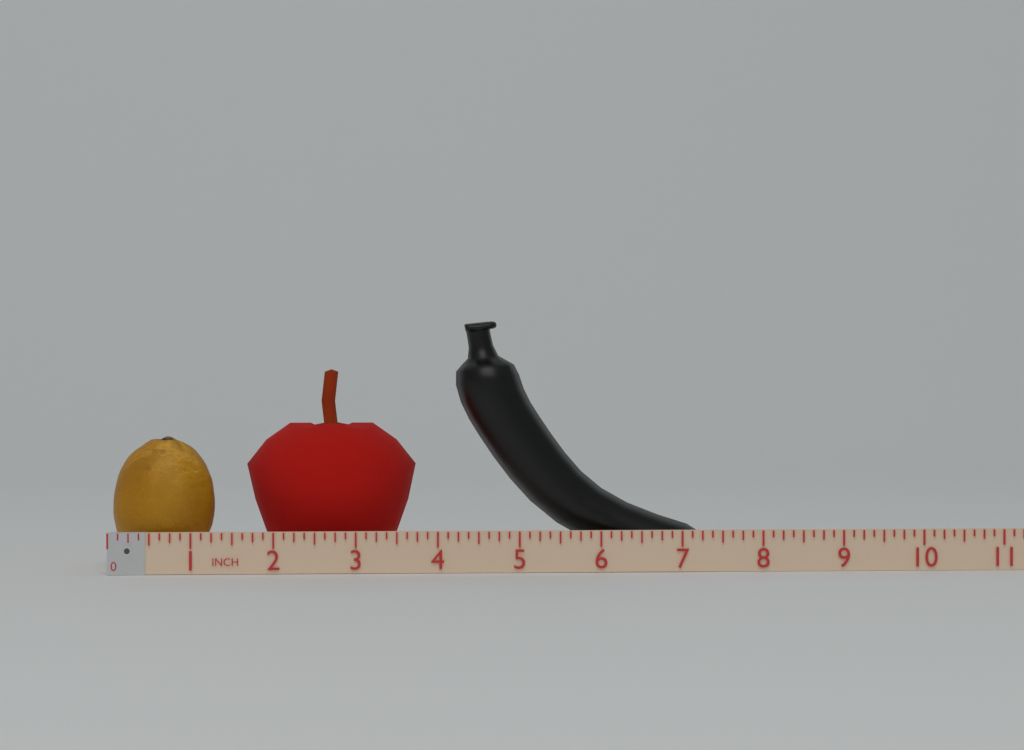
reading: 7.375 in
